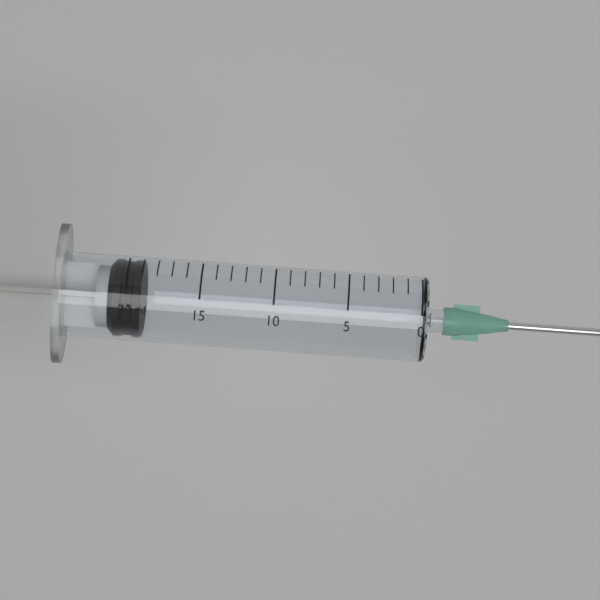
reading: 19 ml
